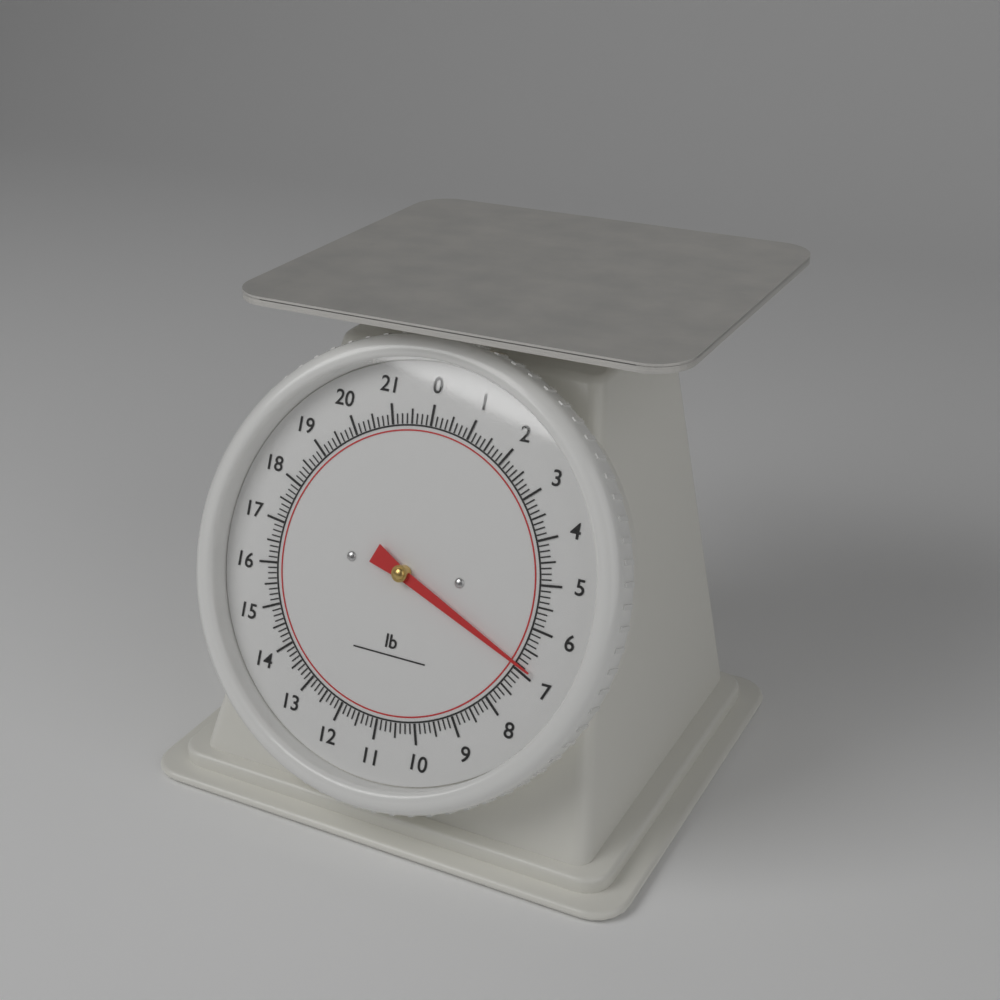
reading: 6.875 lb
